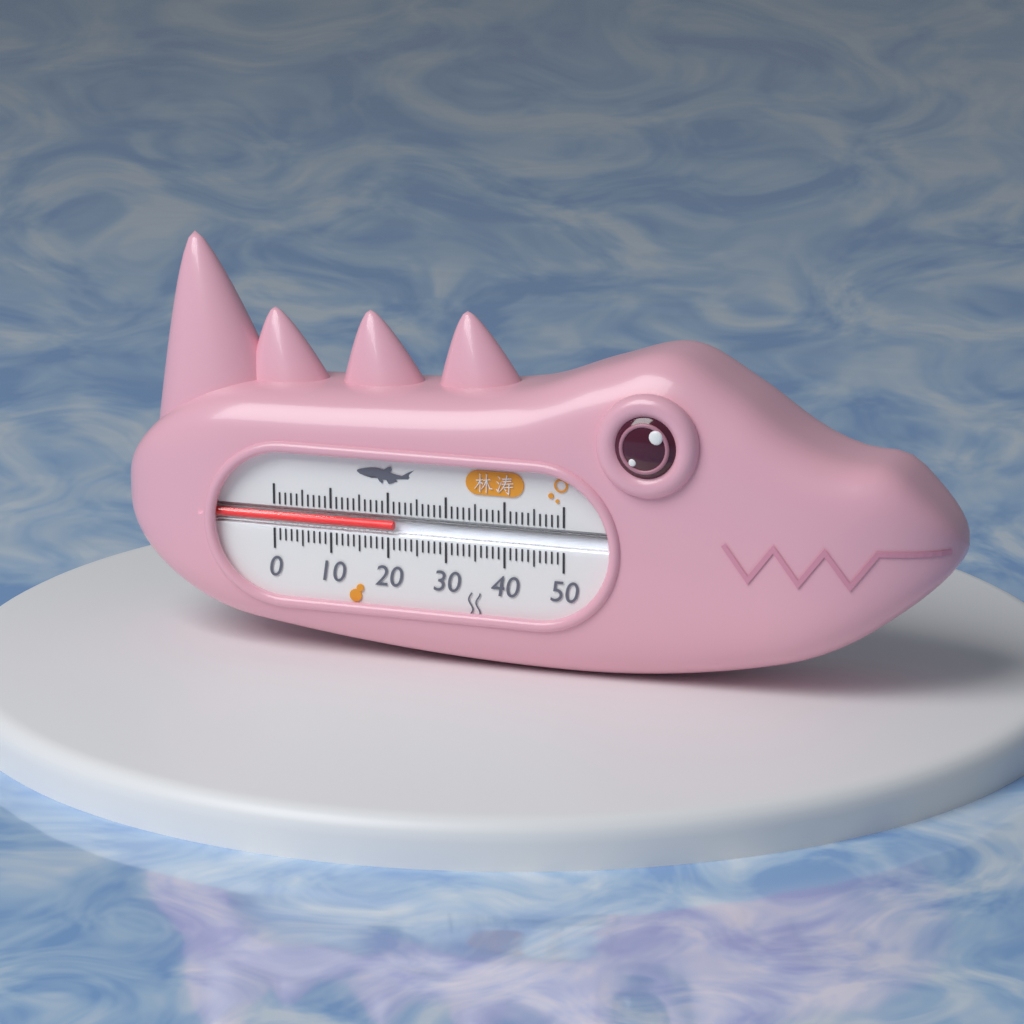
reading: 21 (no unit)
